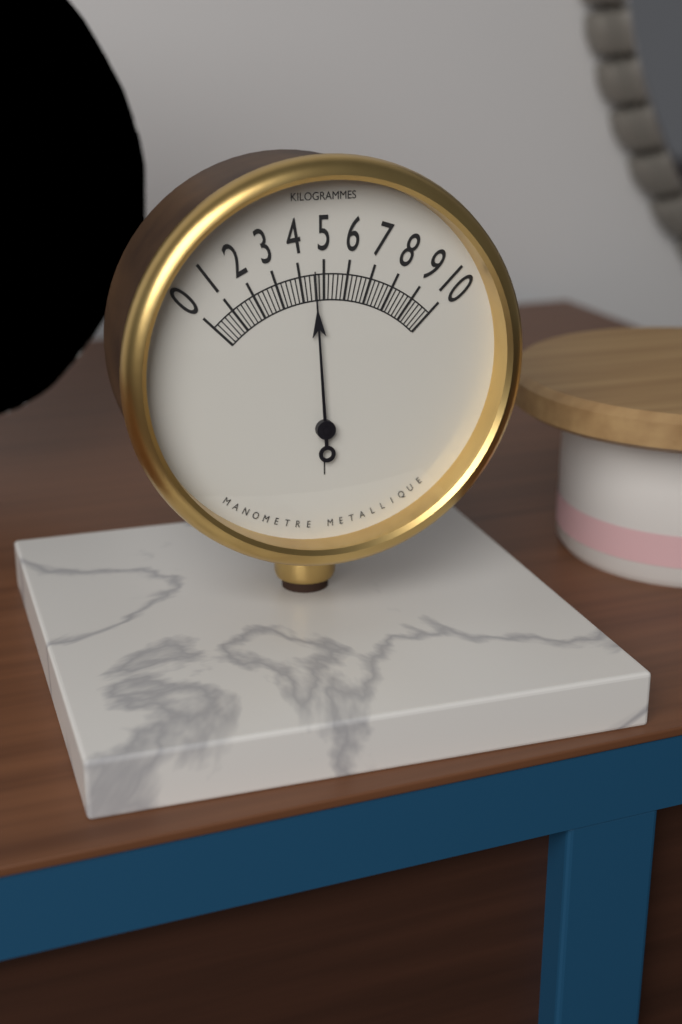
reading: 4.6 kg
